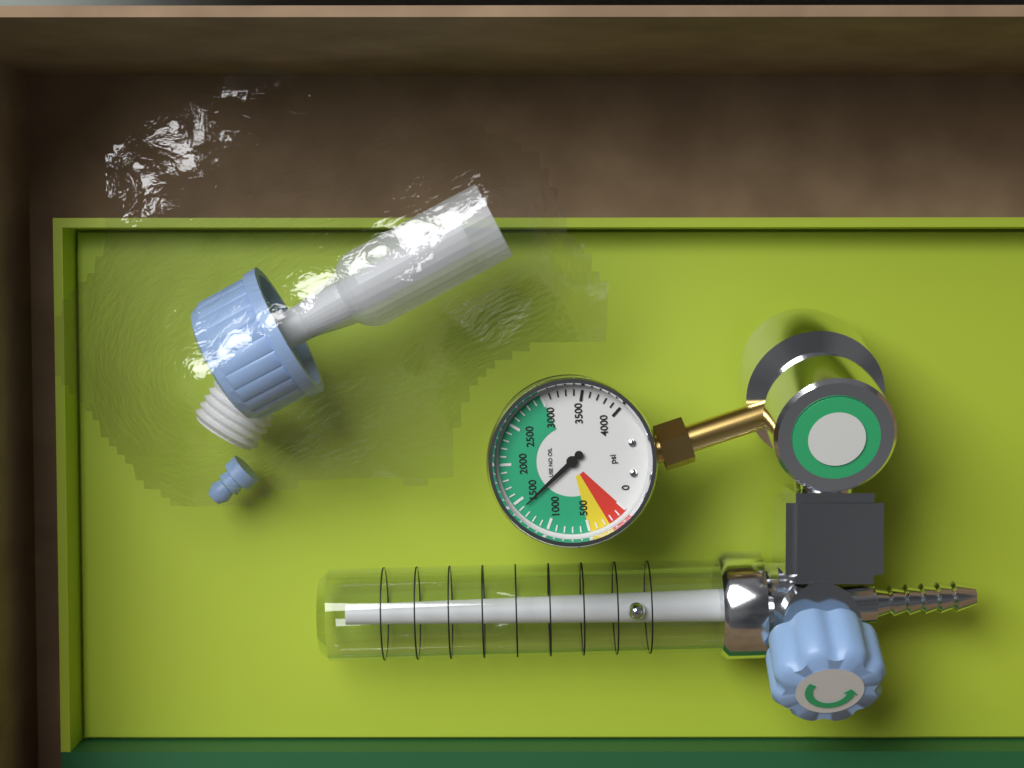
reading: 1400 psi
